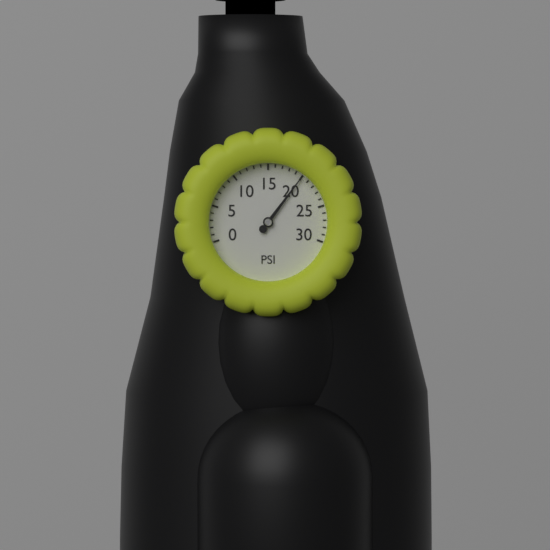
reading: 20 psi
